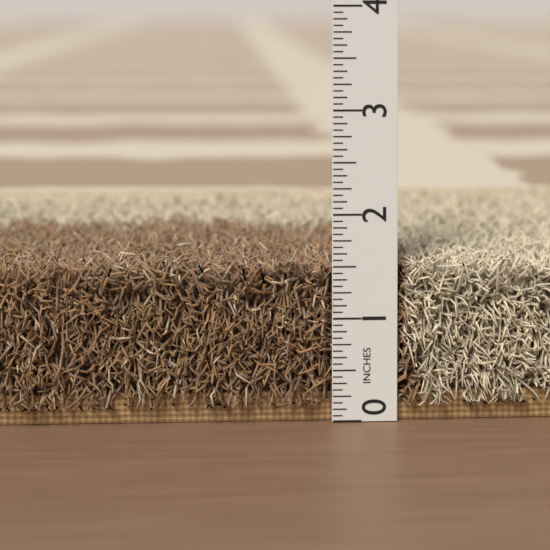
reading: 1.5625 in
